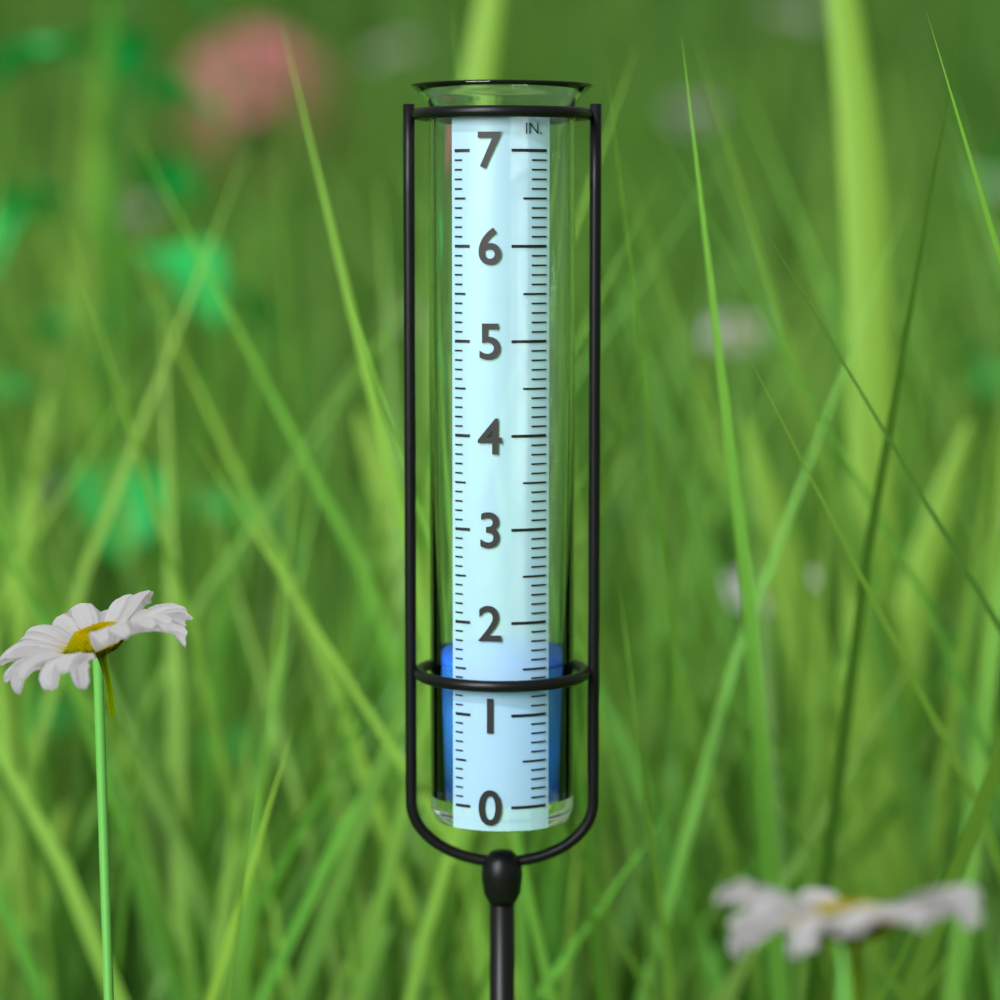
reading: 1.5 in
